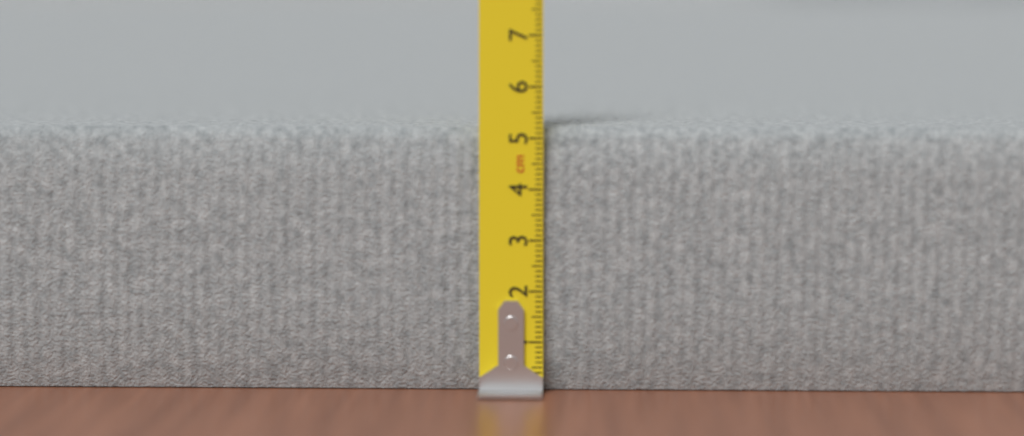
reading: 5.2 cm
